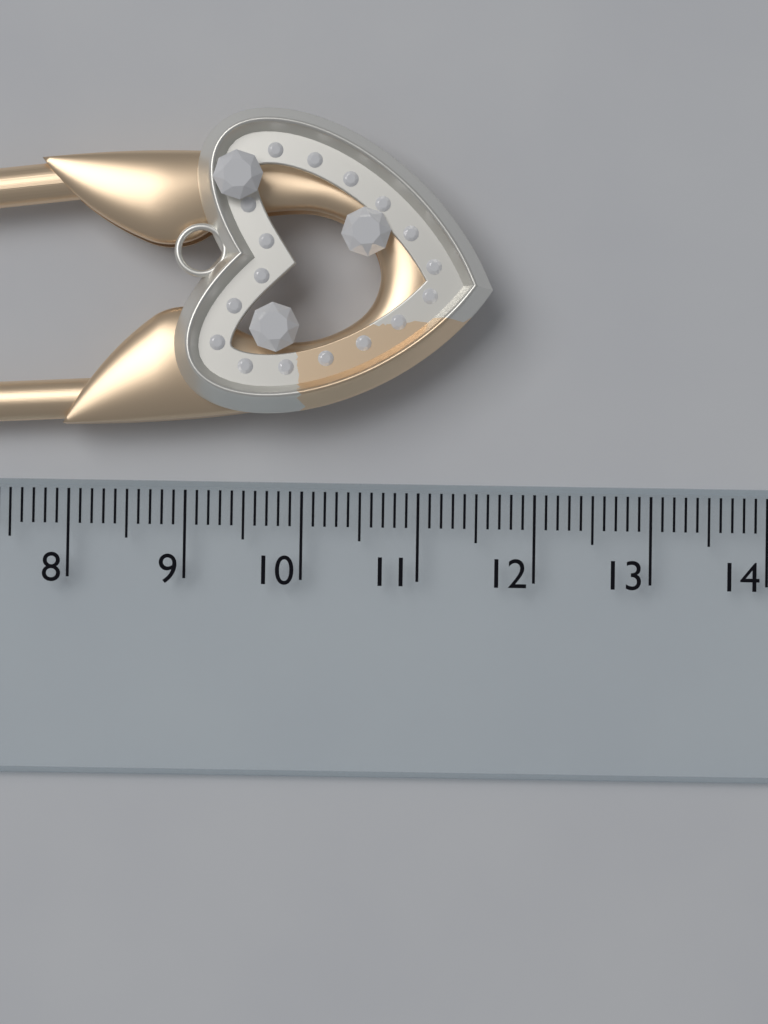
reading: 11.6 cm
